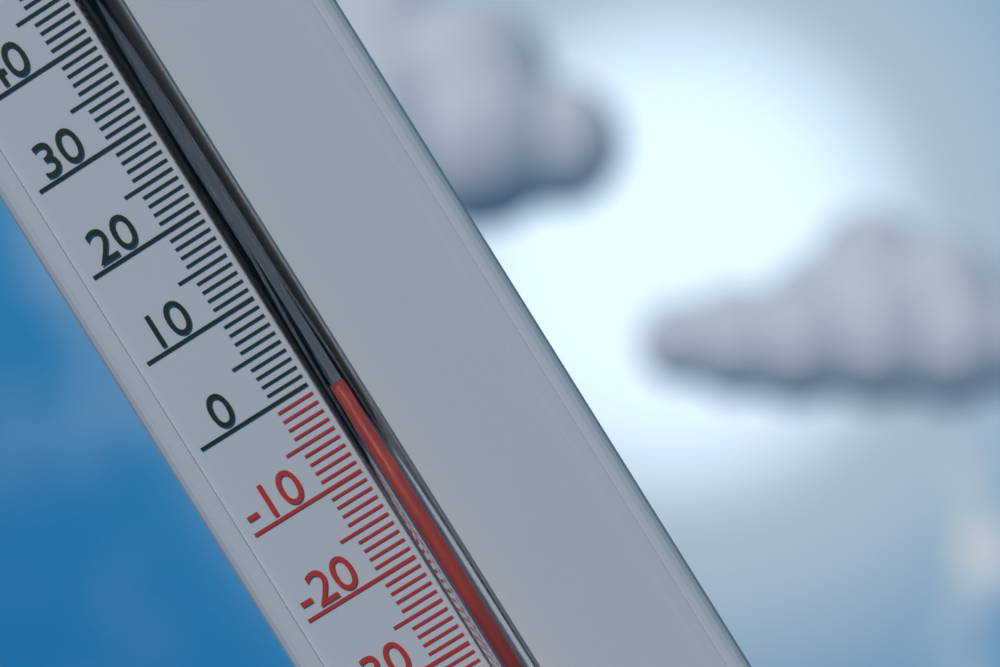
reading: -2 °C
